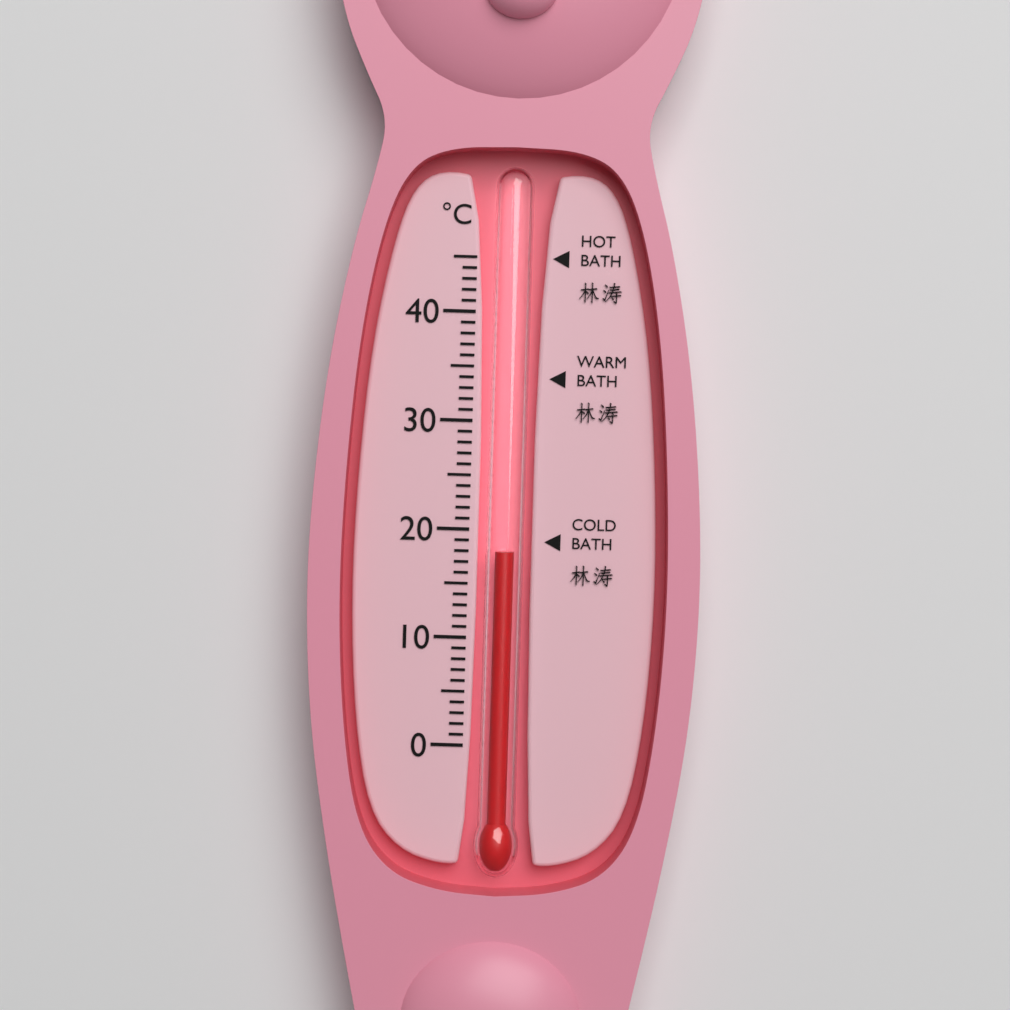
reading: 18 °C
